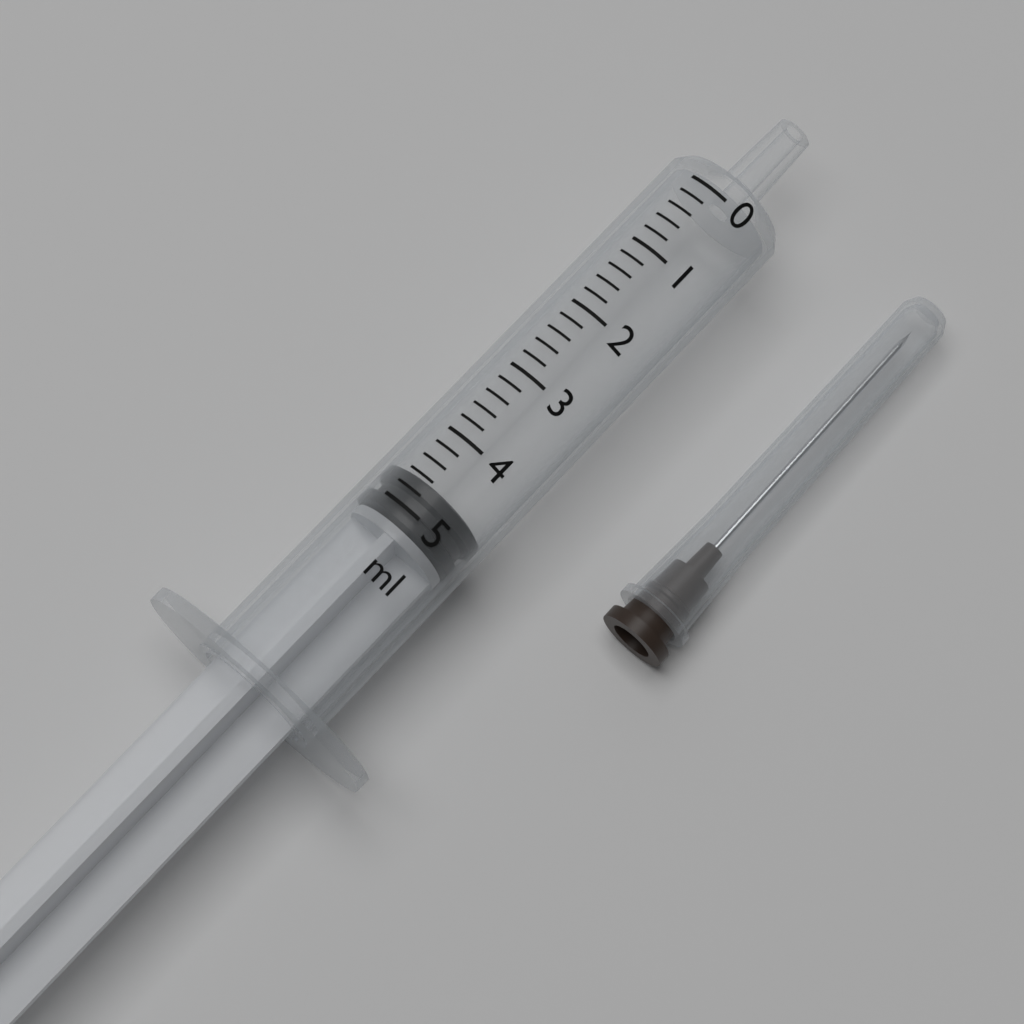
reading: 4.6 ml
